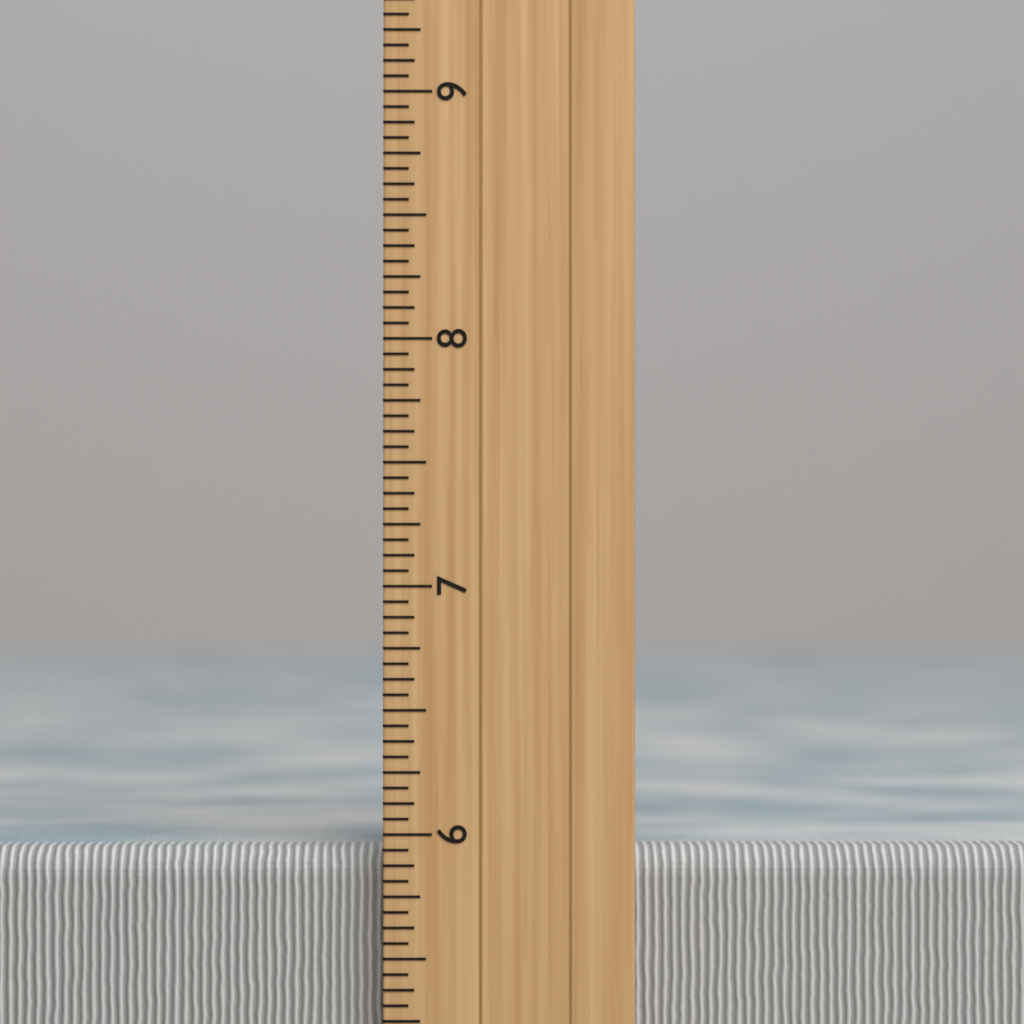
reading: 5.9375 inch
